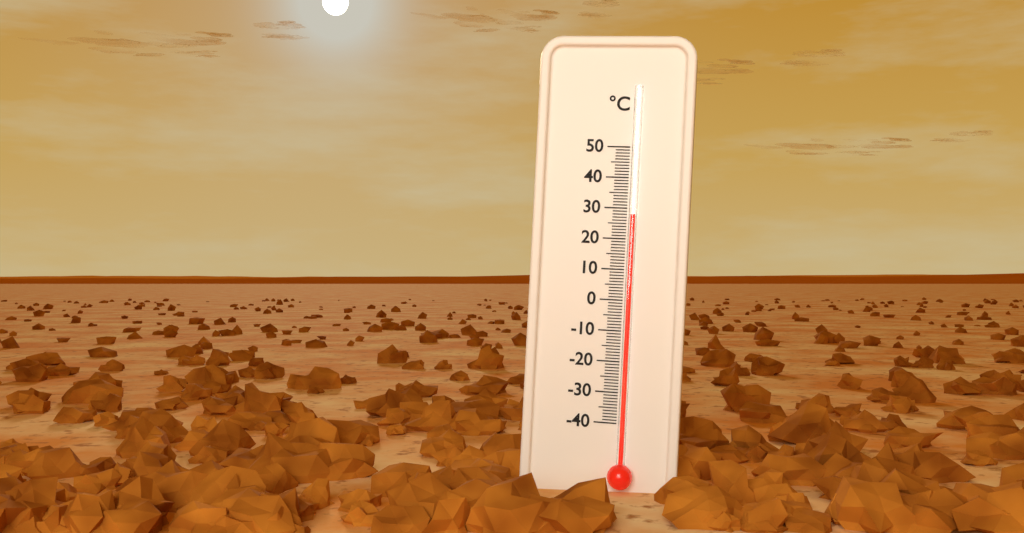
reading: 28 °C
